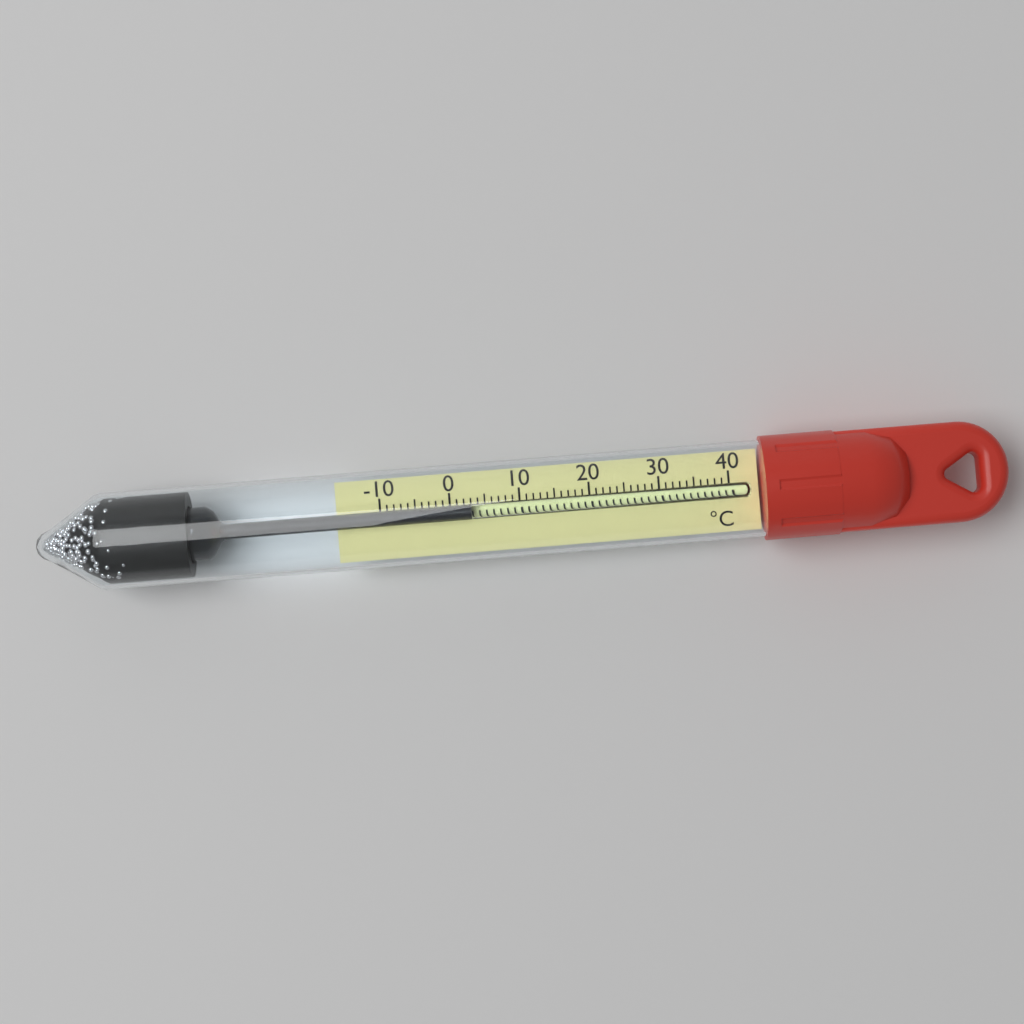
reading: 3 °C
